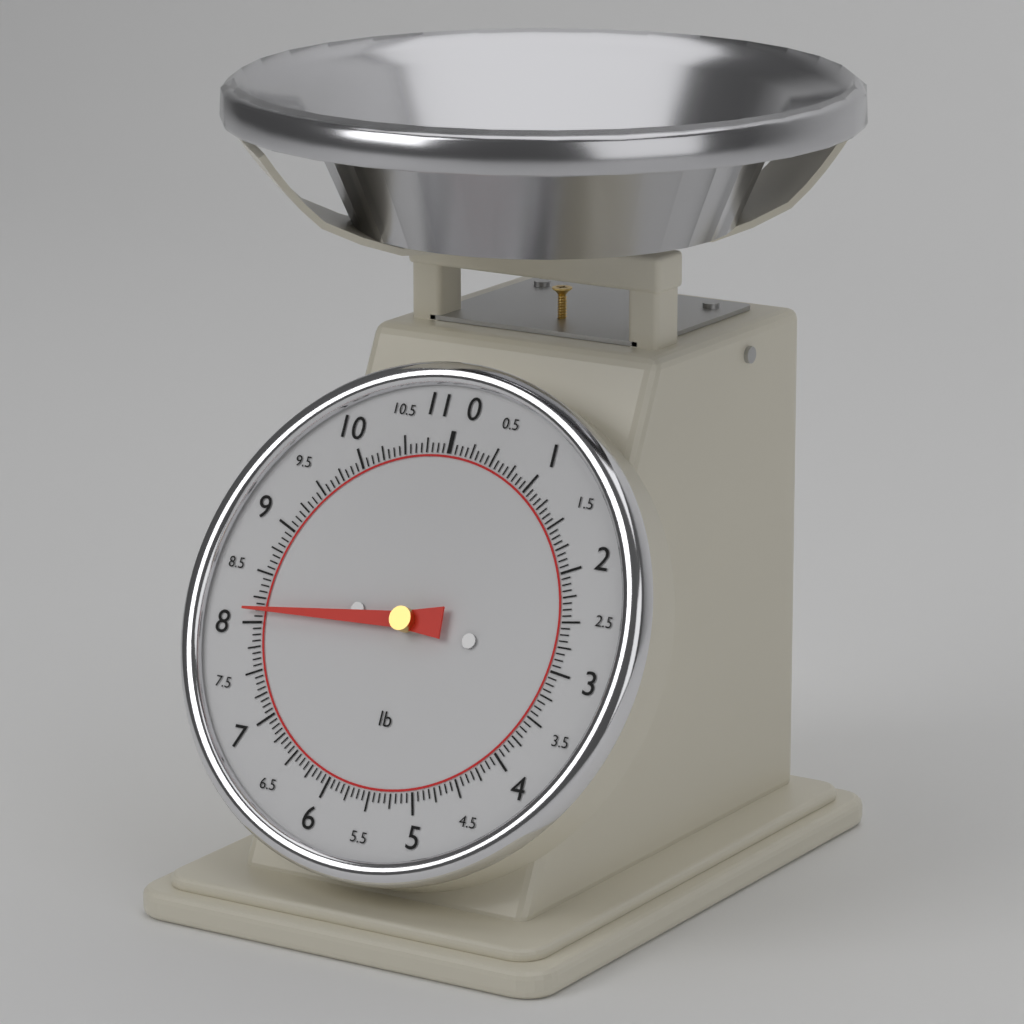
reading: 8.1250 lb
